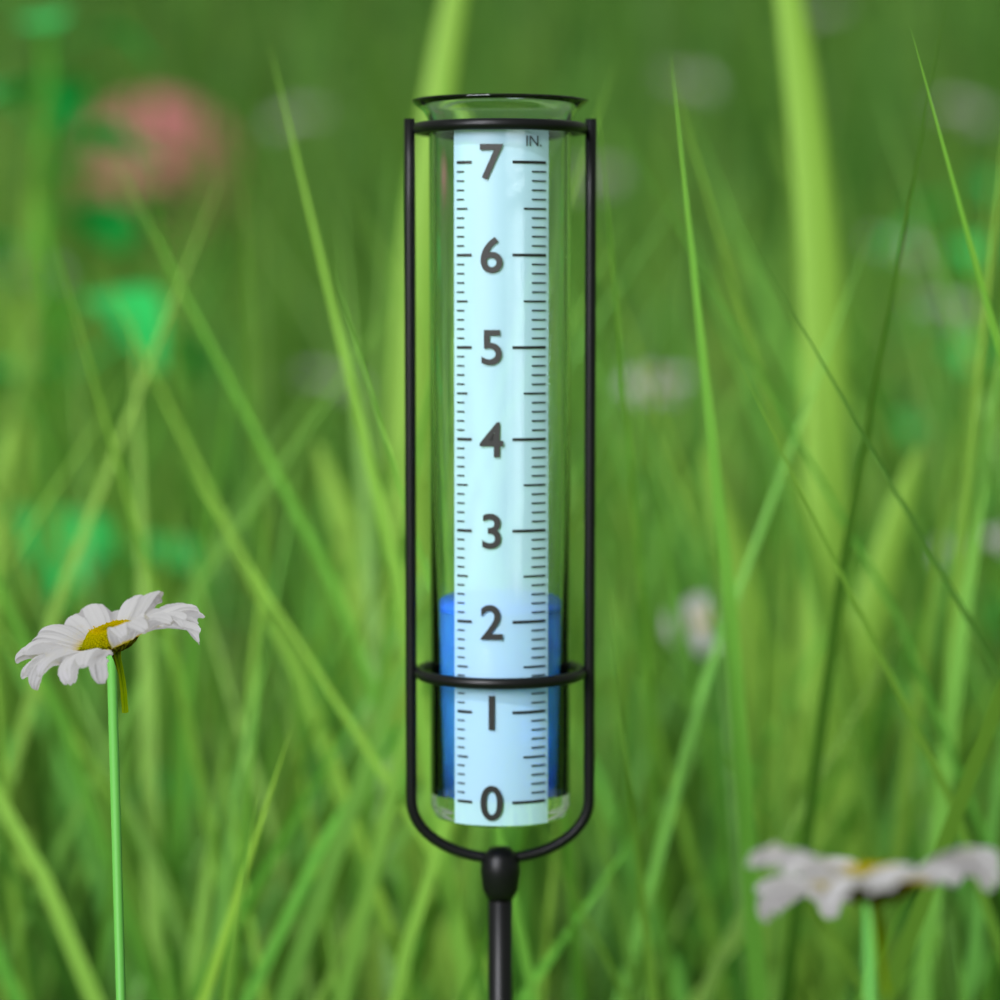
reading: 2.1 in
